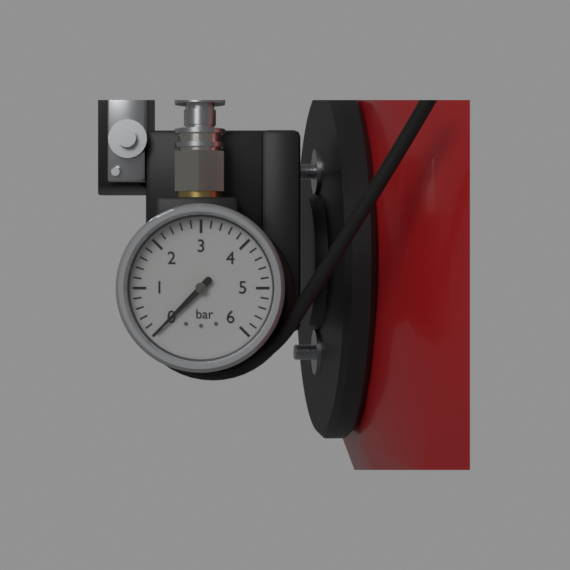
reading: 0.0 bar
